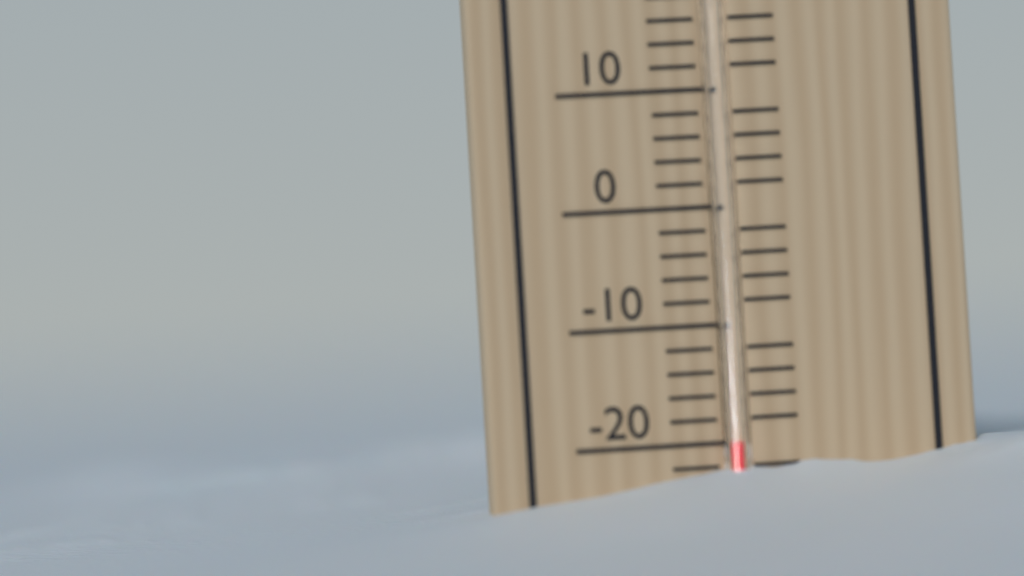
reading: -20 °C
